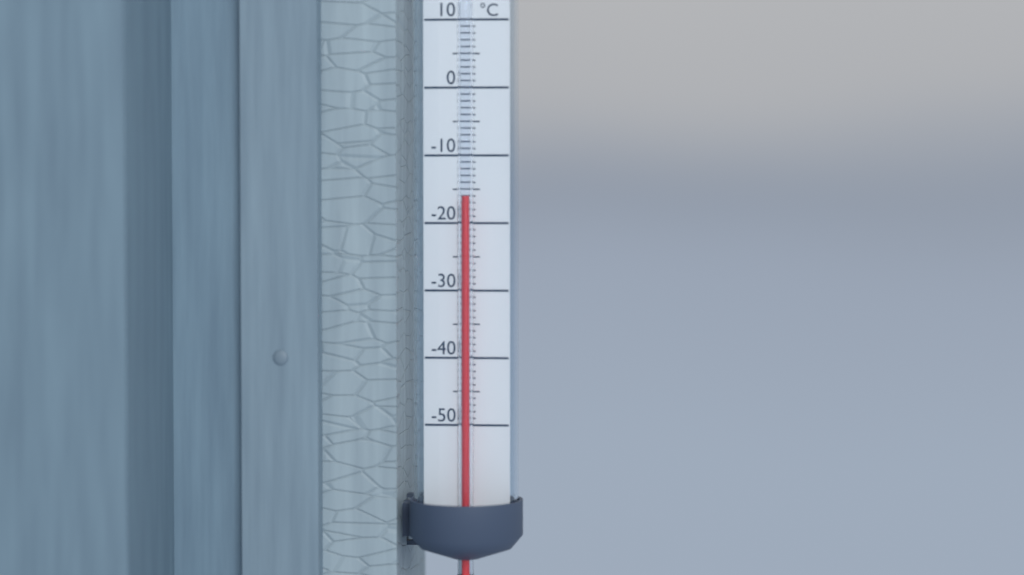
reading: -16 °C
